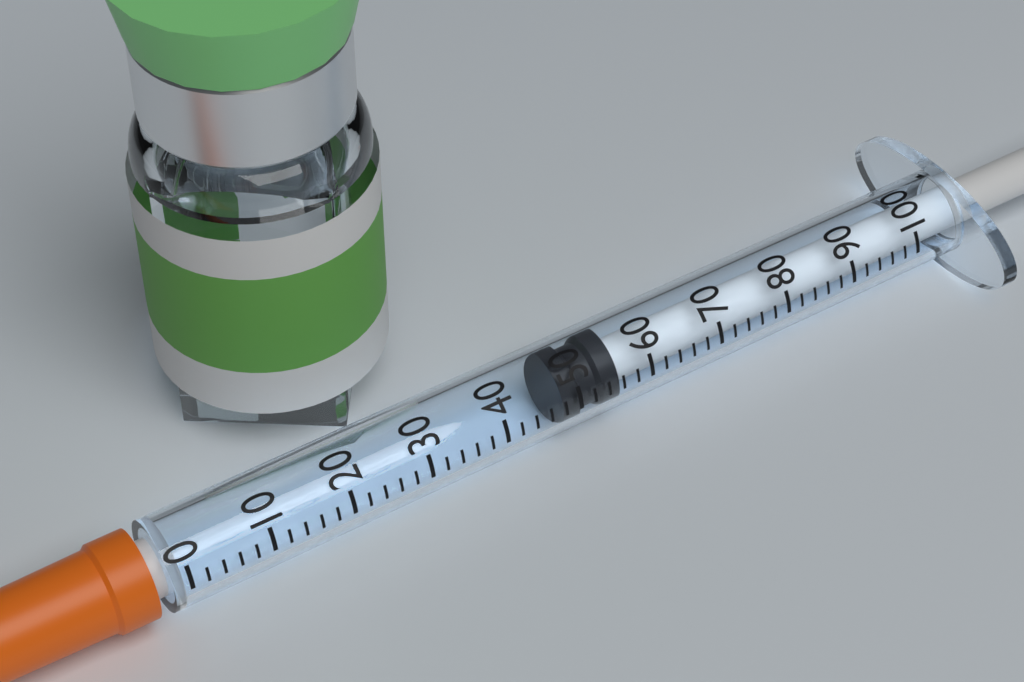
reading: 48 (no unit)
